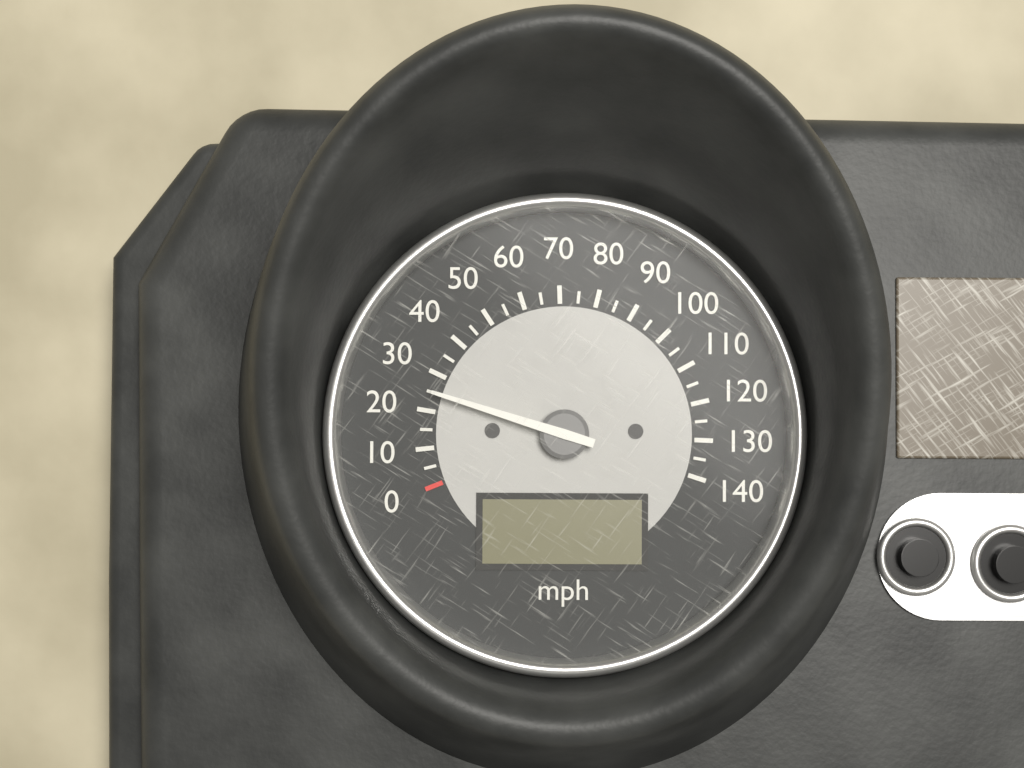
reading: 25 mph
